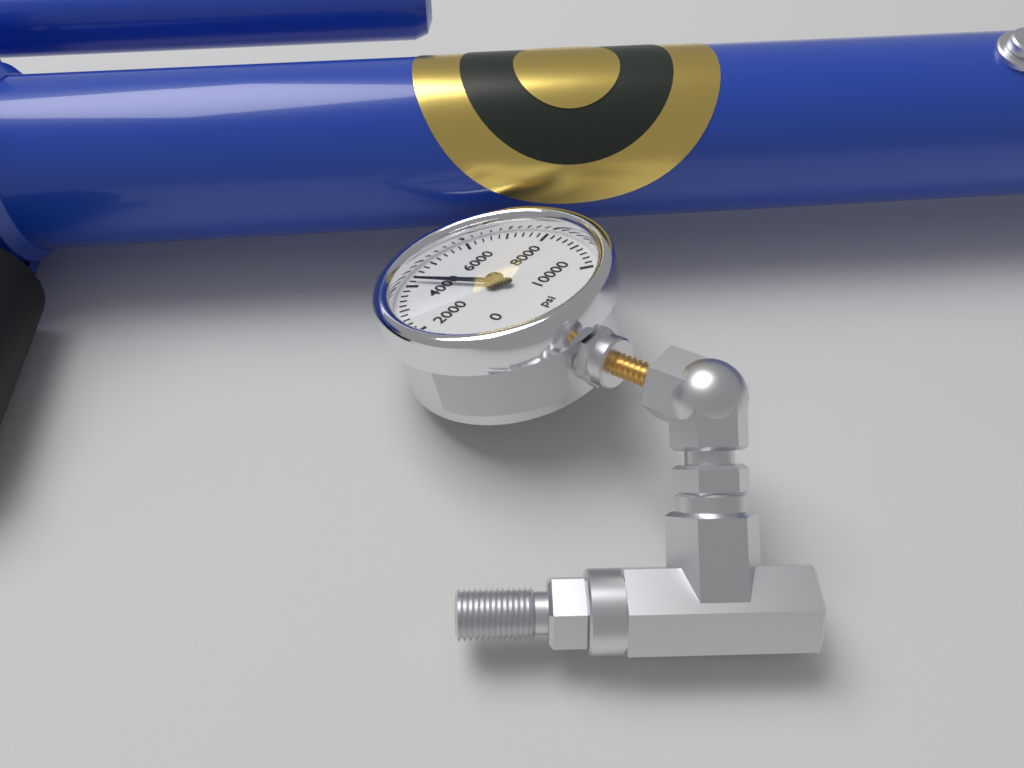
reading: 4200 psi
